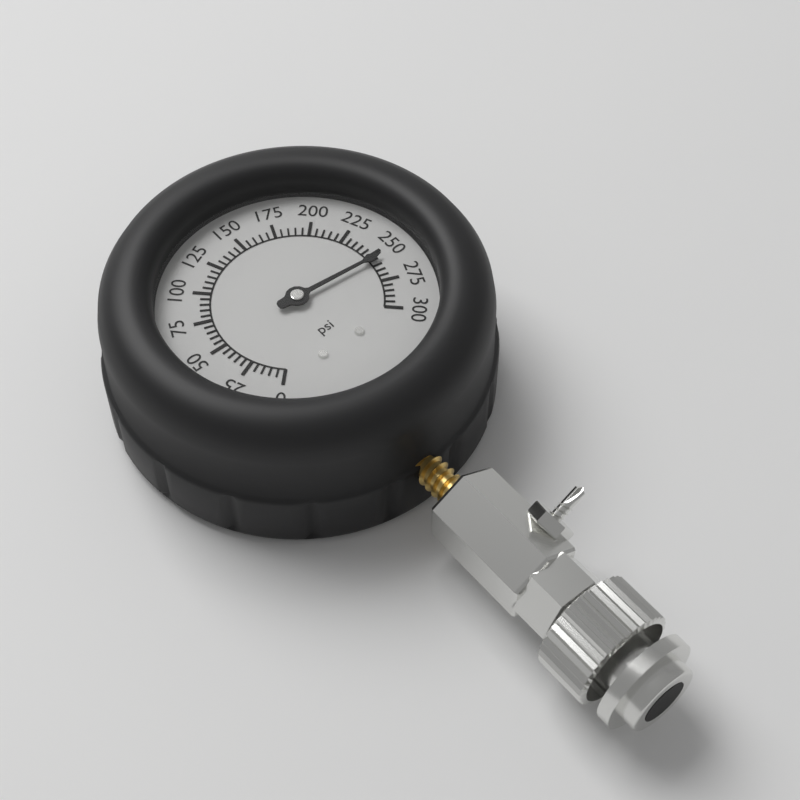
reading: 255 psi
